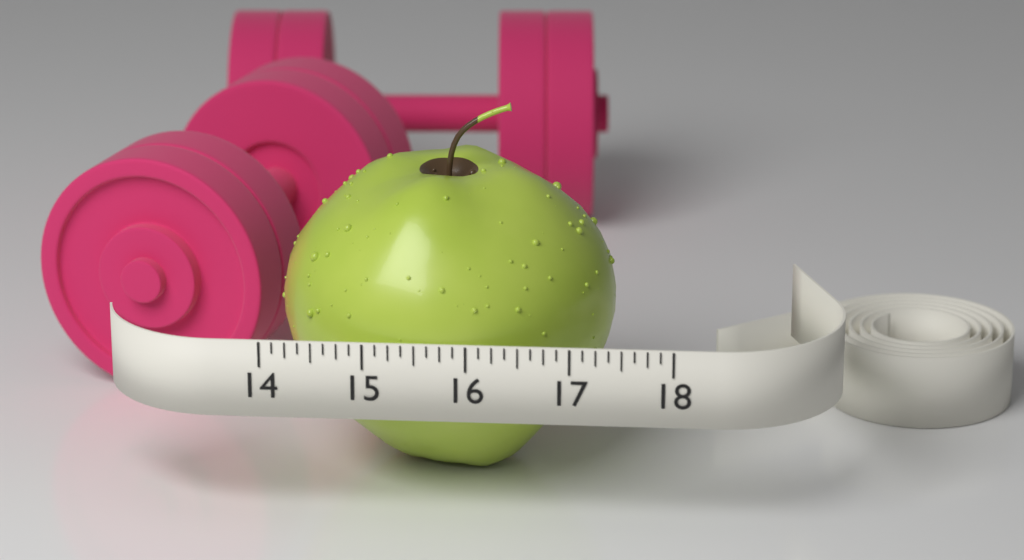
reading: 17.375 (no unit)
